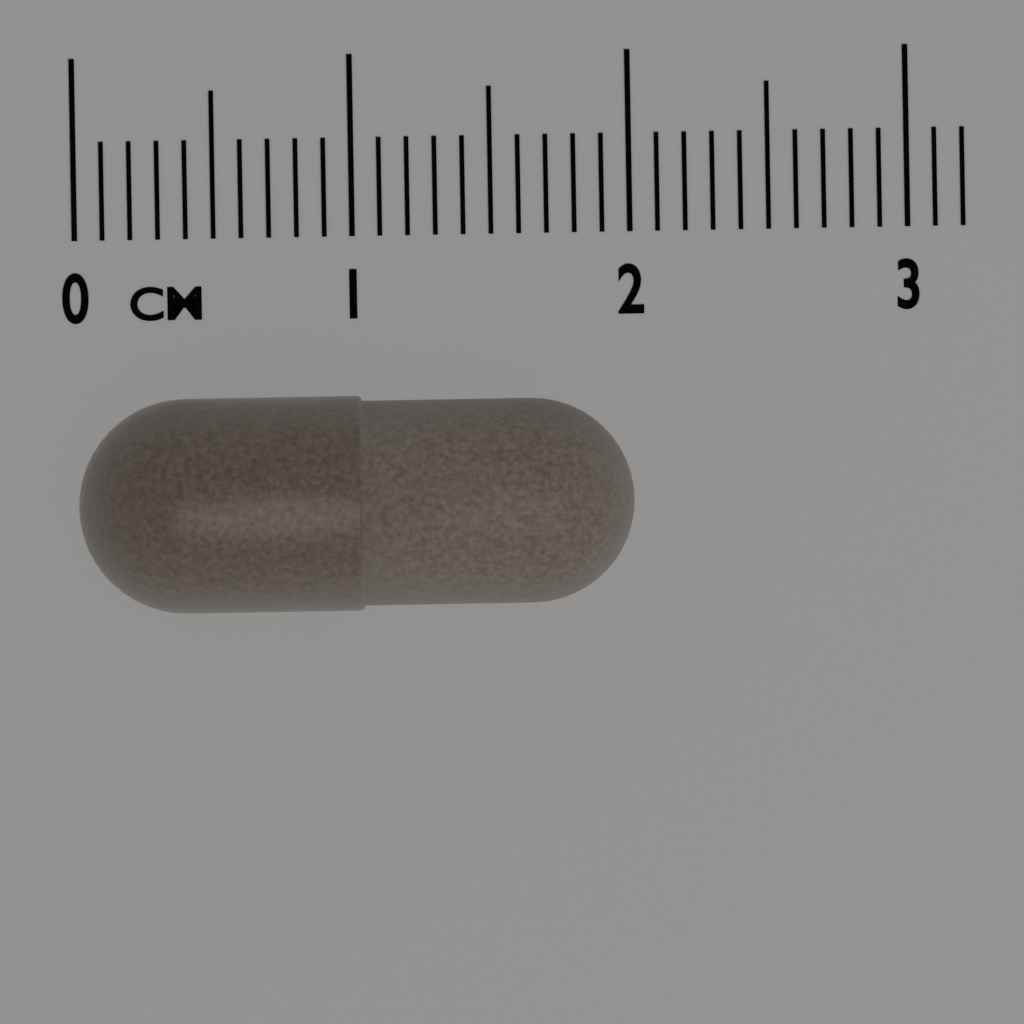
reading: 2.0 cm
